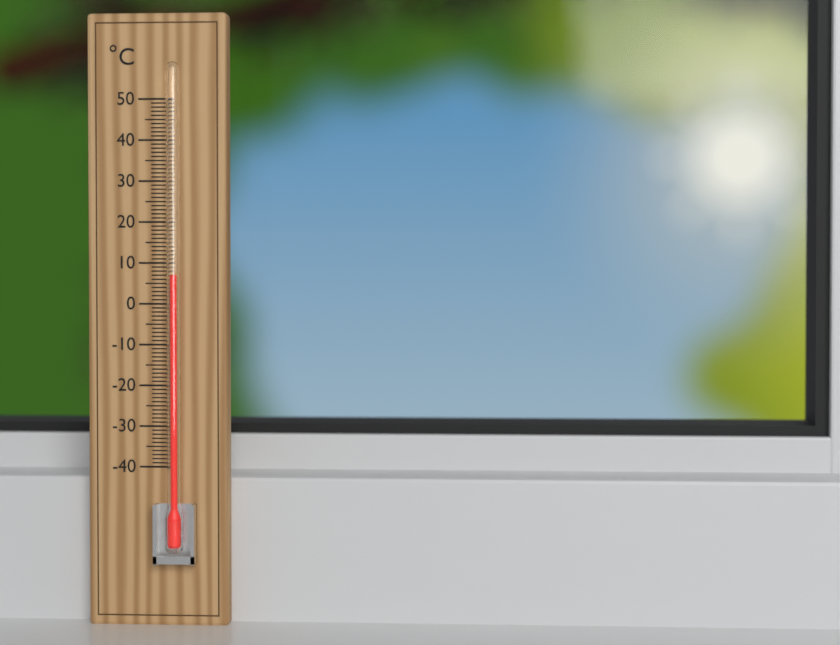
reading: 7 °C
